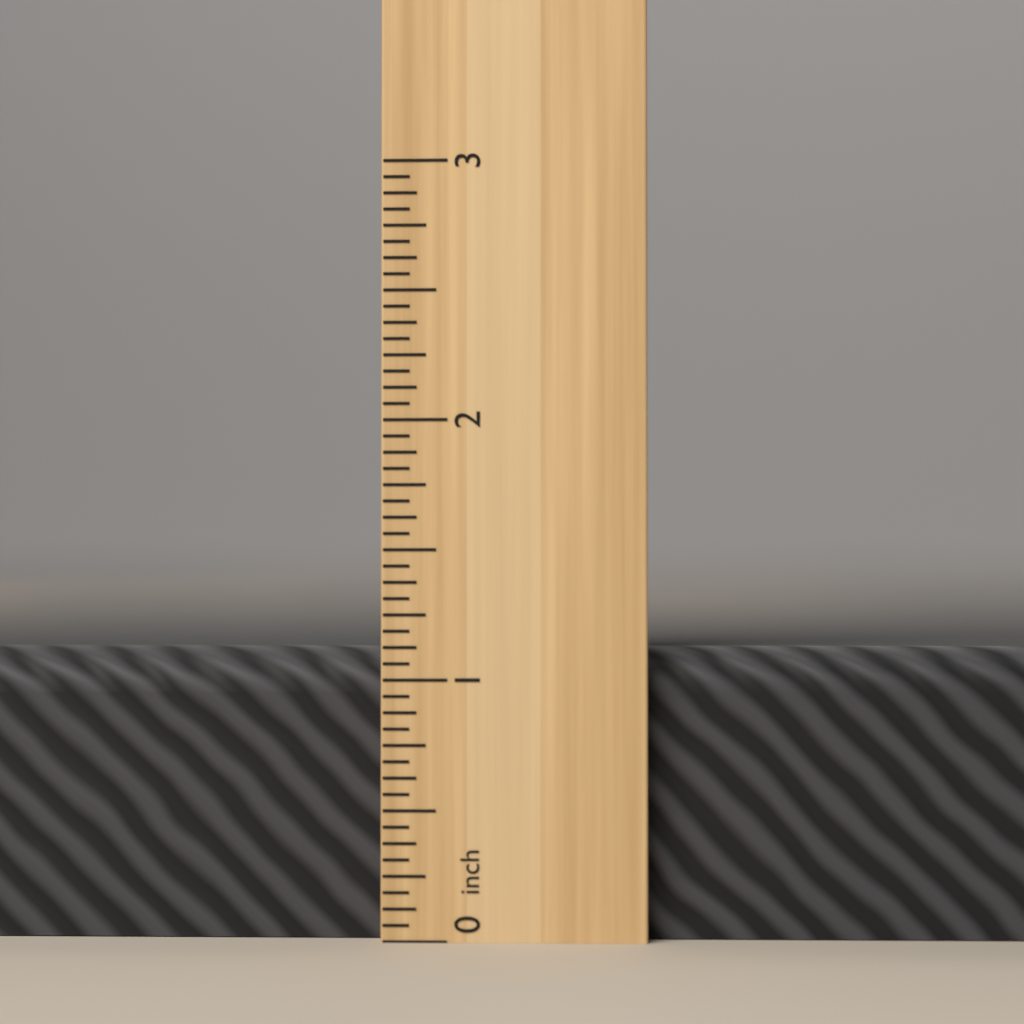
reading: 1.1250 inch
